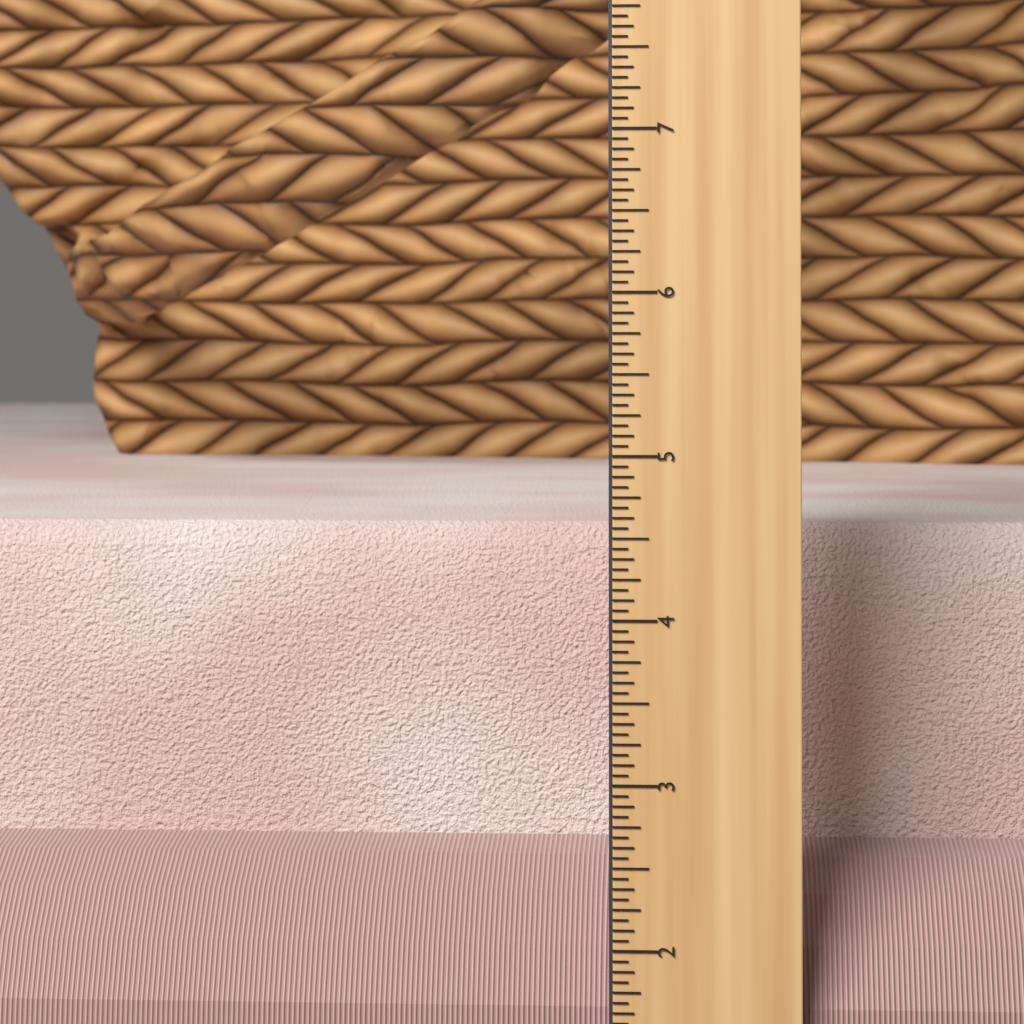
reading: 4.5000 in
